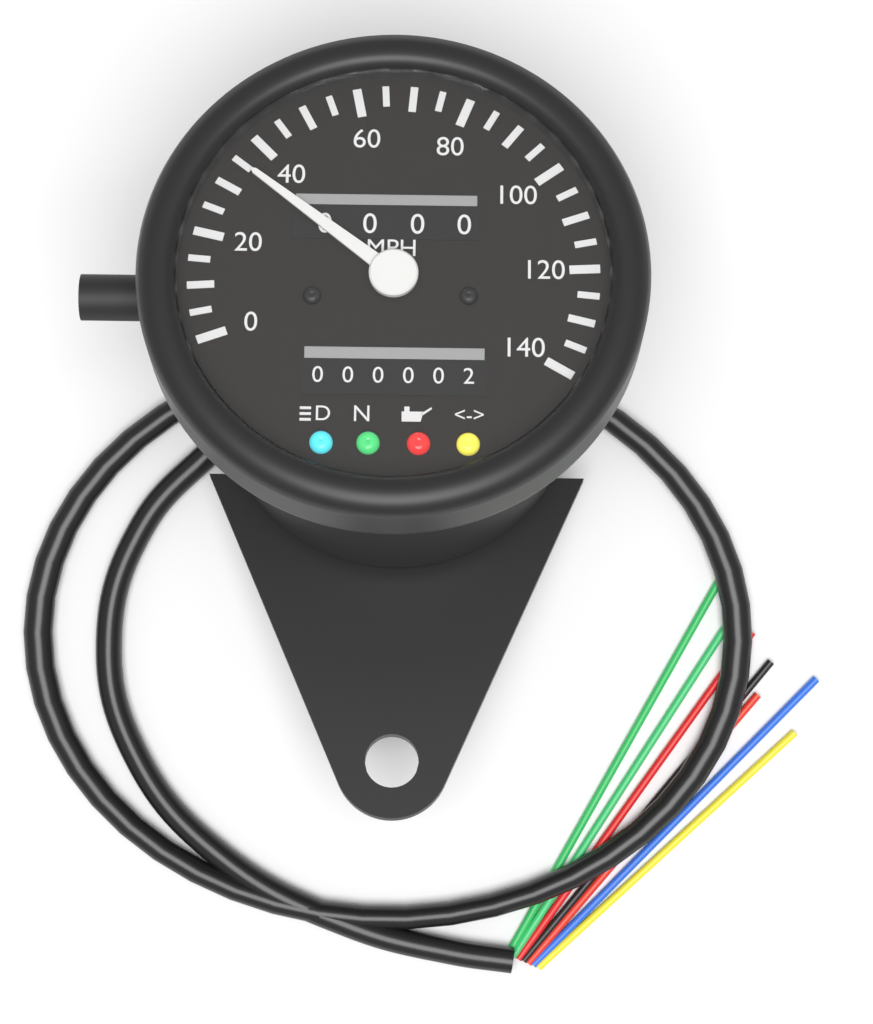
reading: 35 MPH
